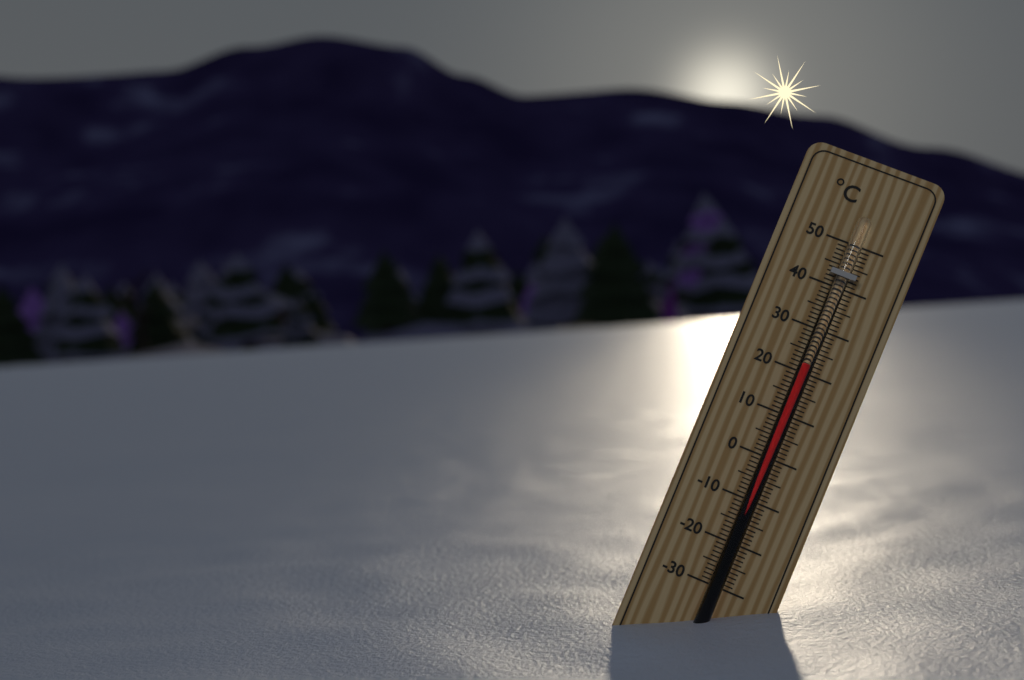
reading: 22 °C
